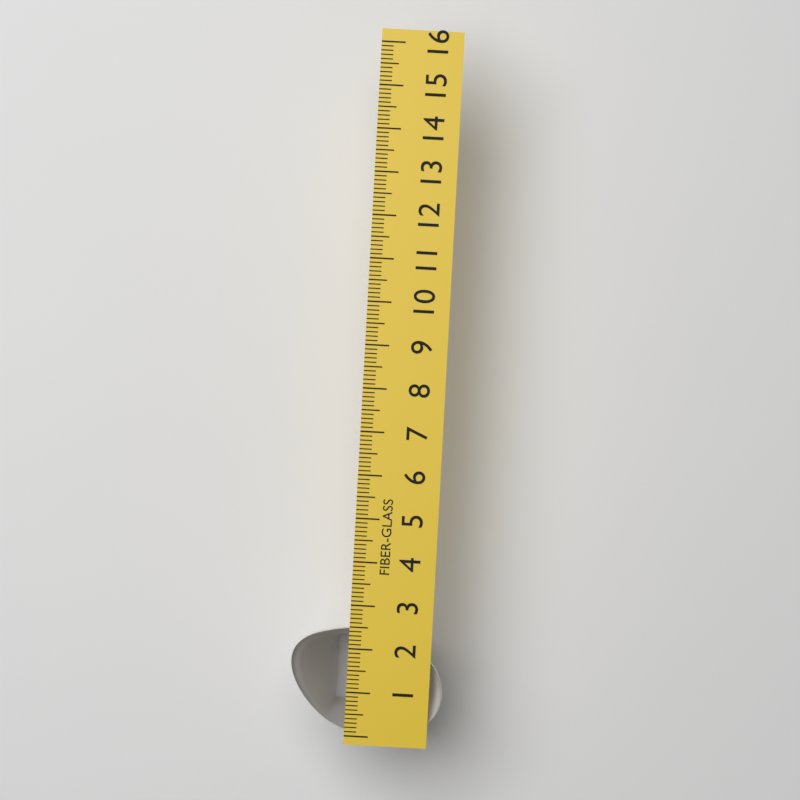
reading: 2.5 (no unit)
